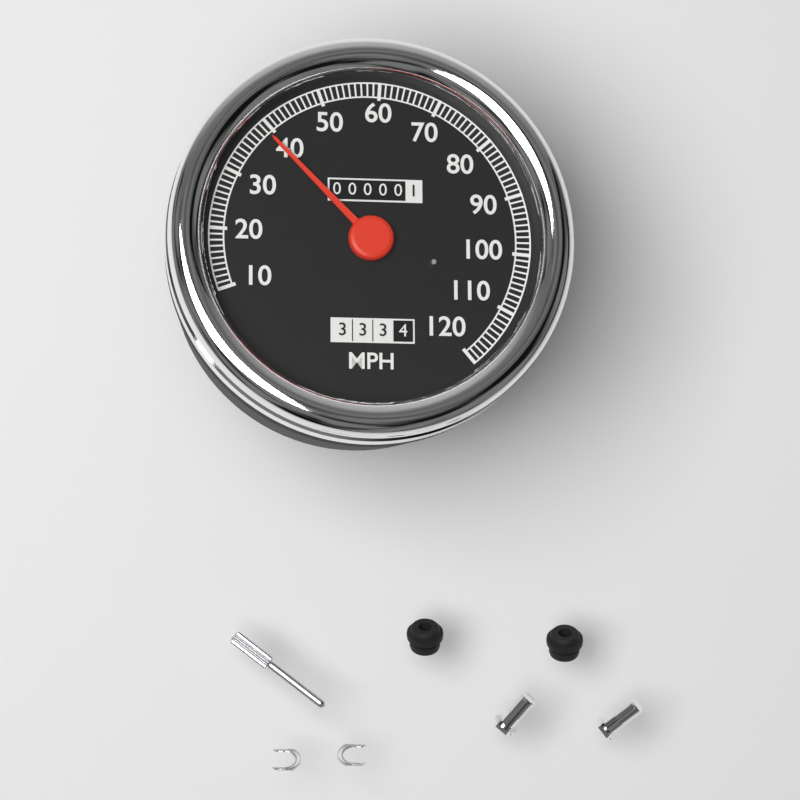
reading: 39 MPH
